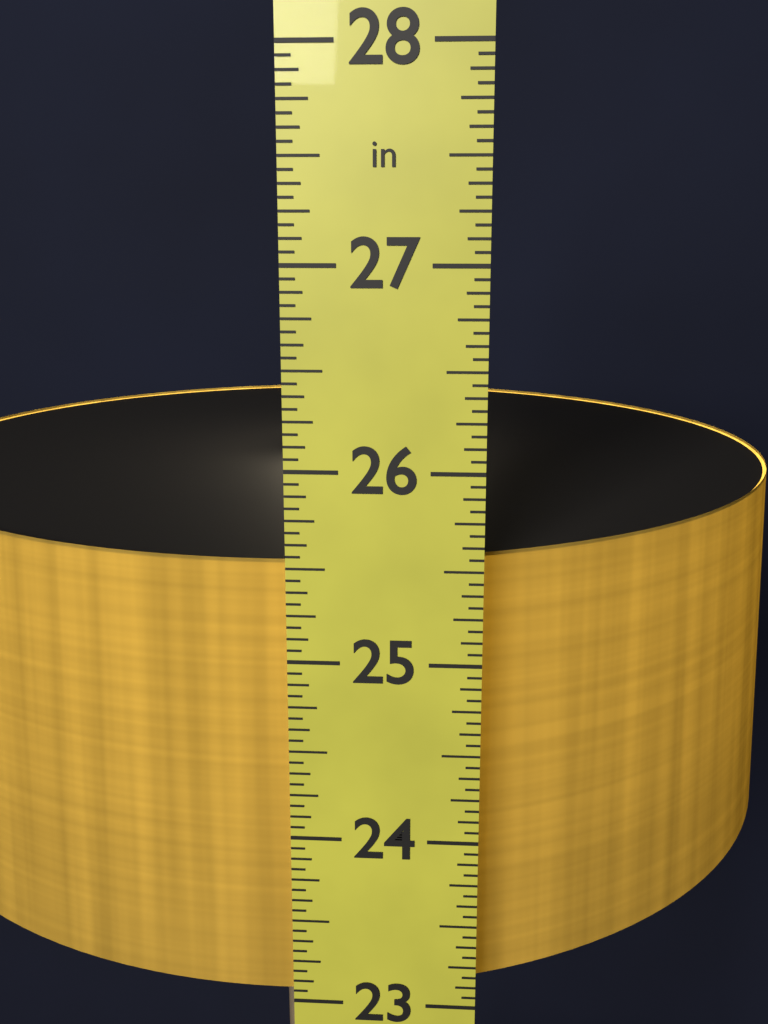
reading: 25.5000 in
